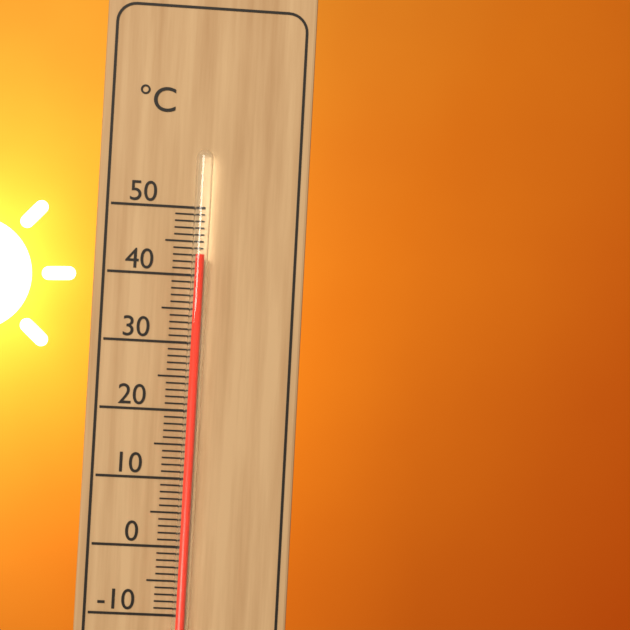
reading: 43 °C
